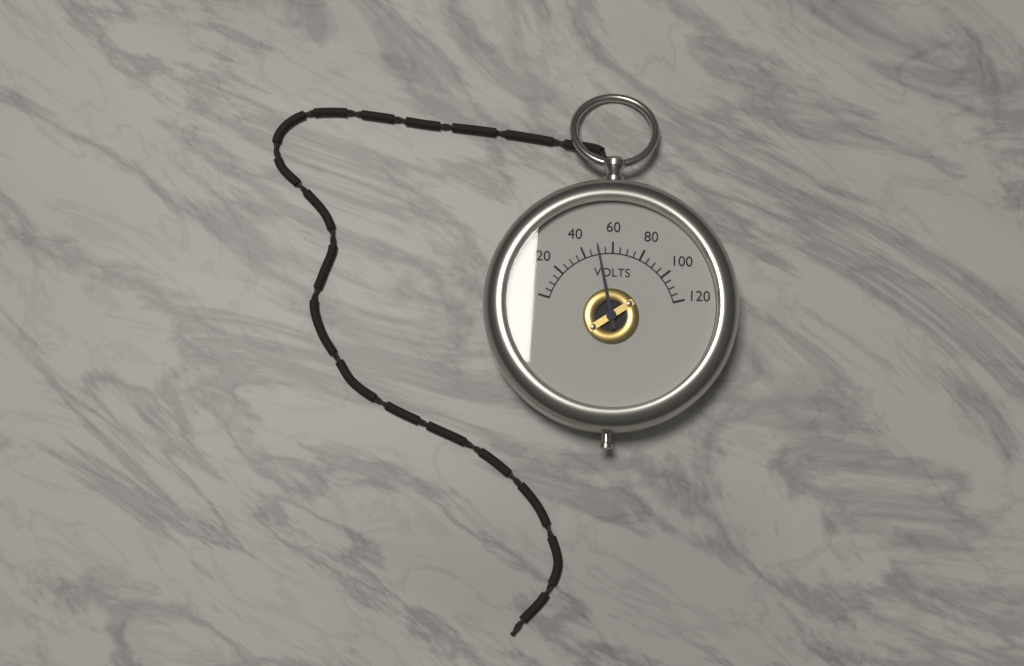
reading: 50 V
